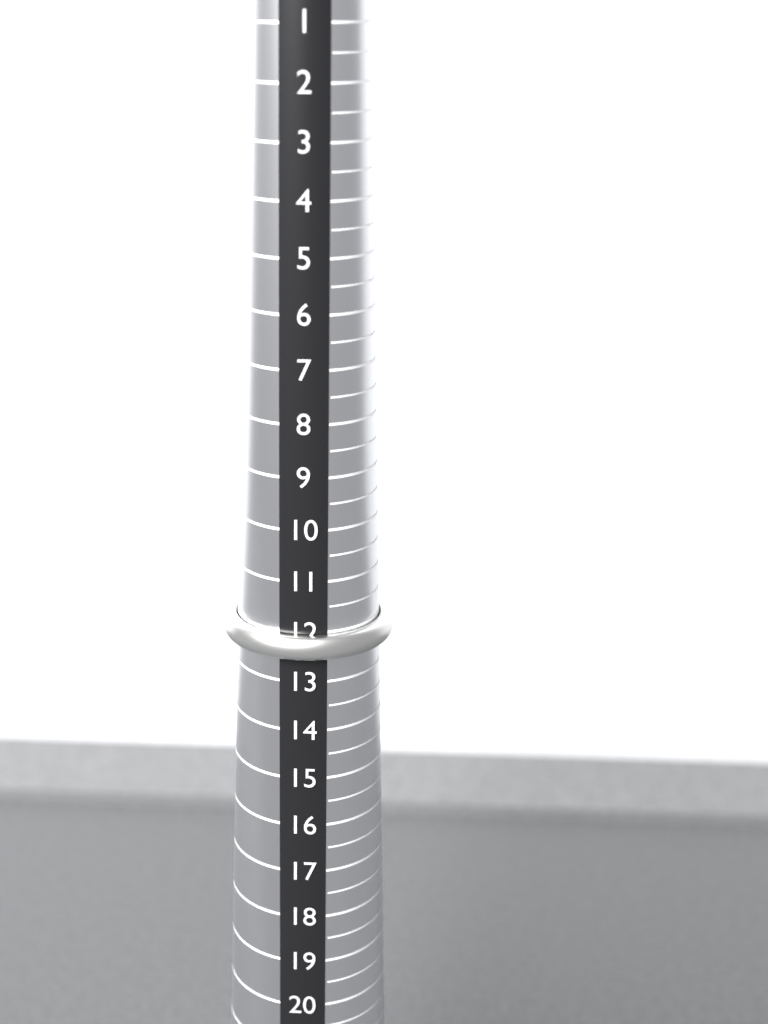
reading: 12.5 (no unit)
